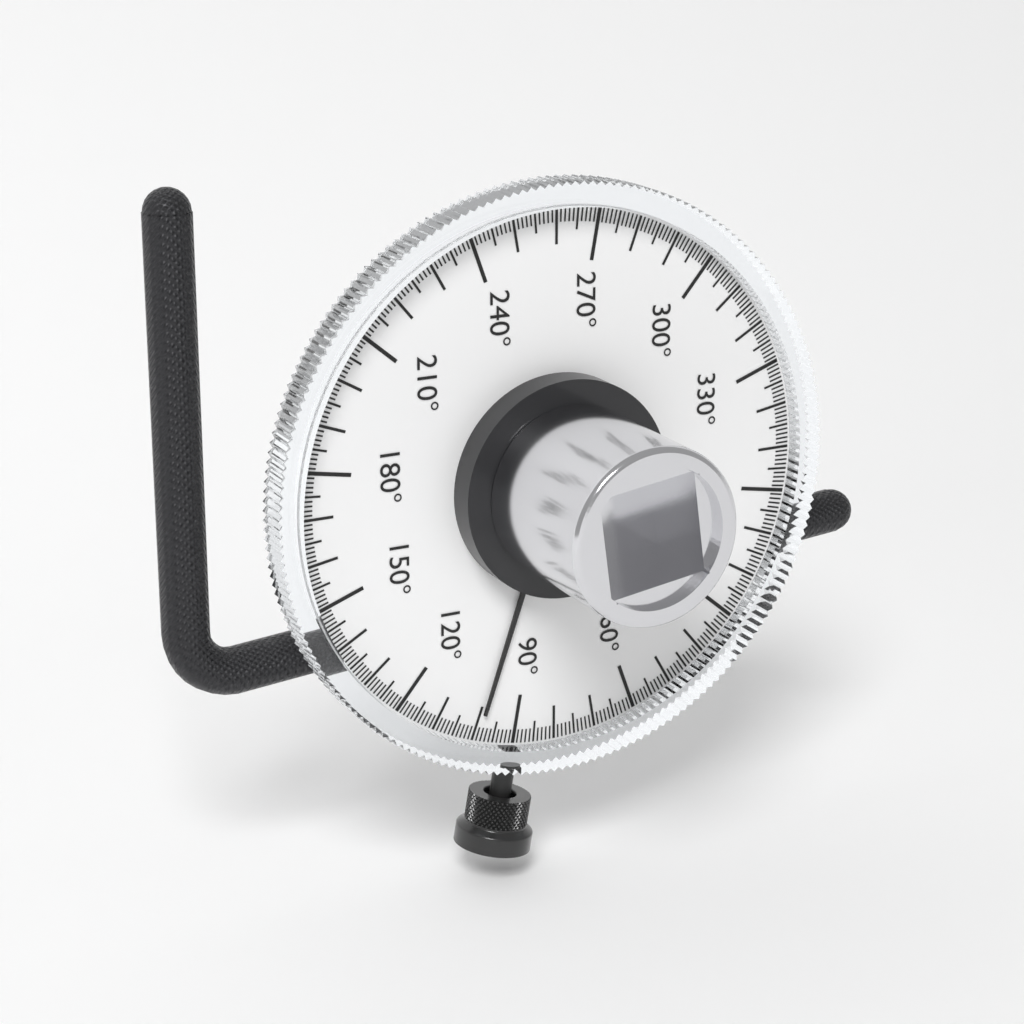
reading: 99 °
